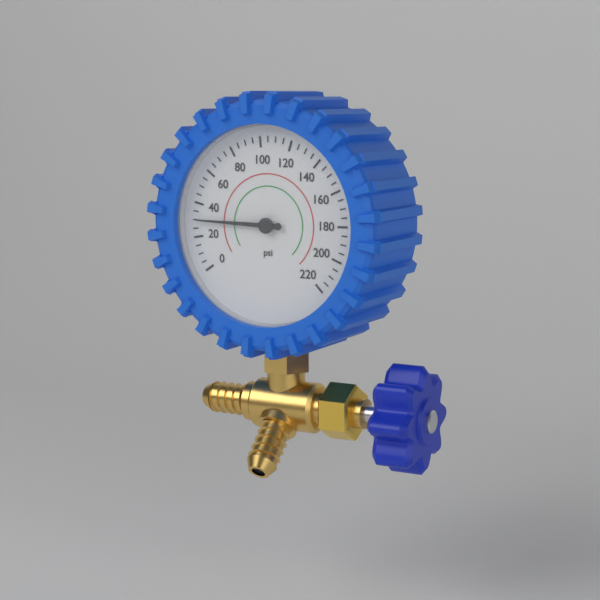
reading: 30 psi
